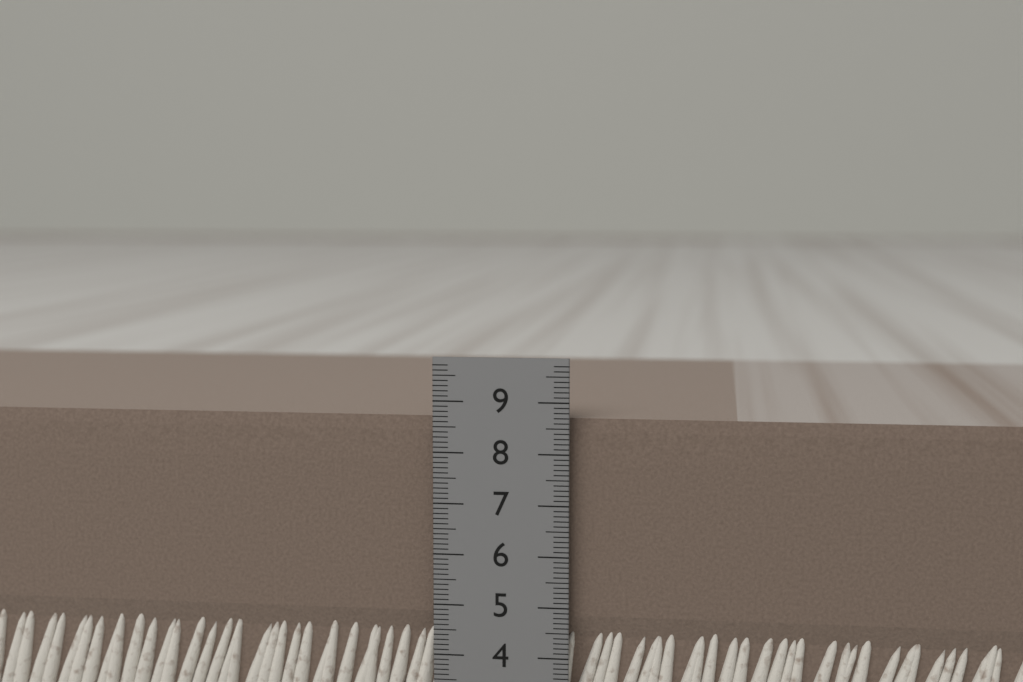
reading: 8.7 cm
